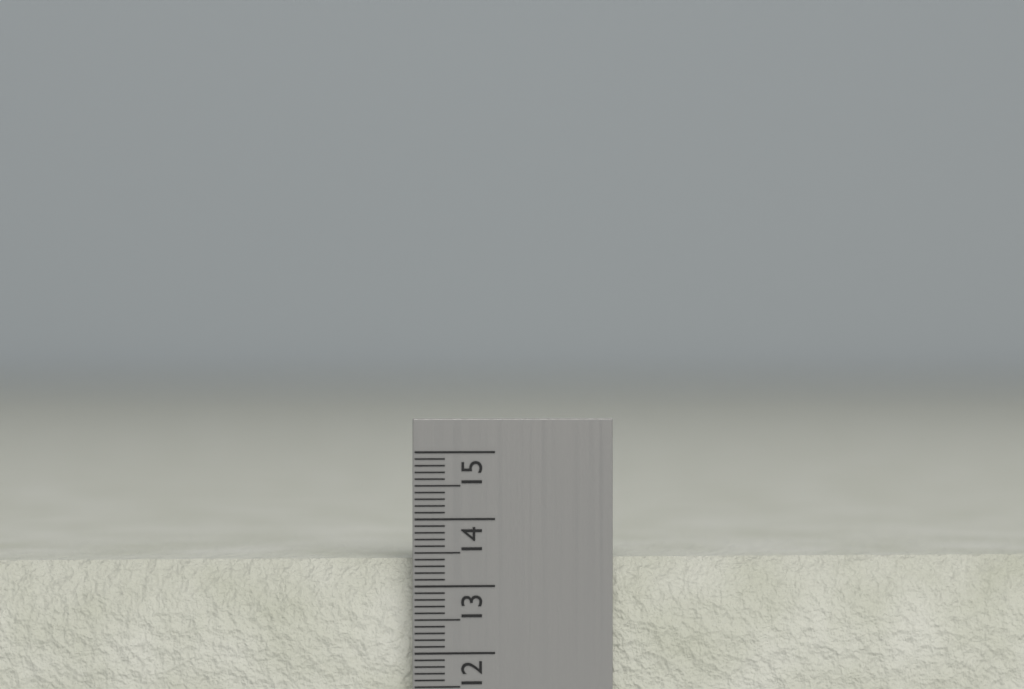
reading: 13.4 cm
